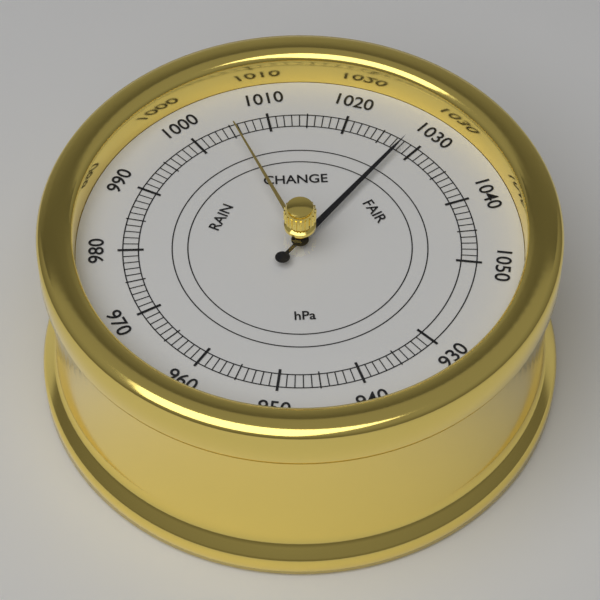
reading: 1028 hPa
